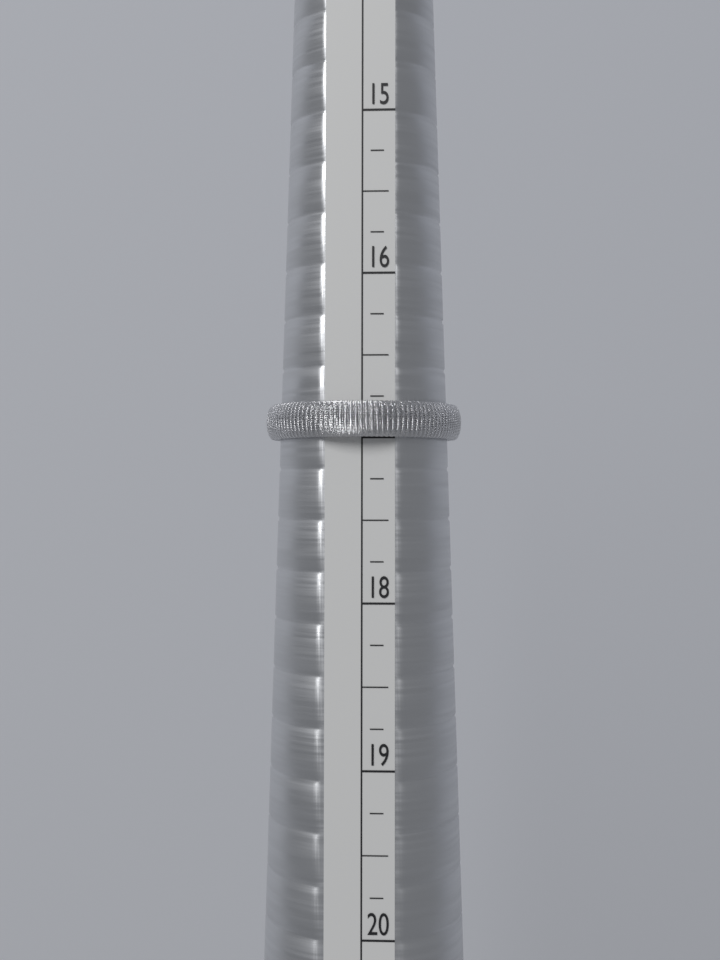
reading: 17.00 (no unit)
